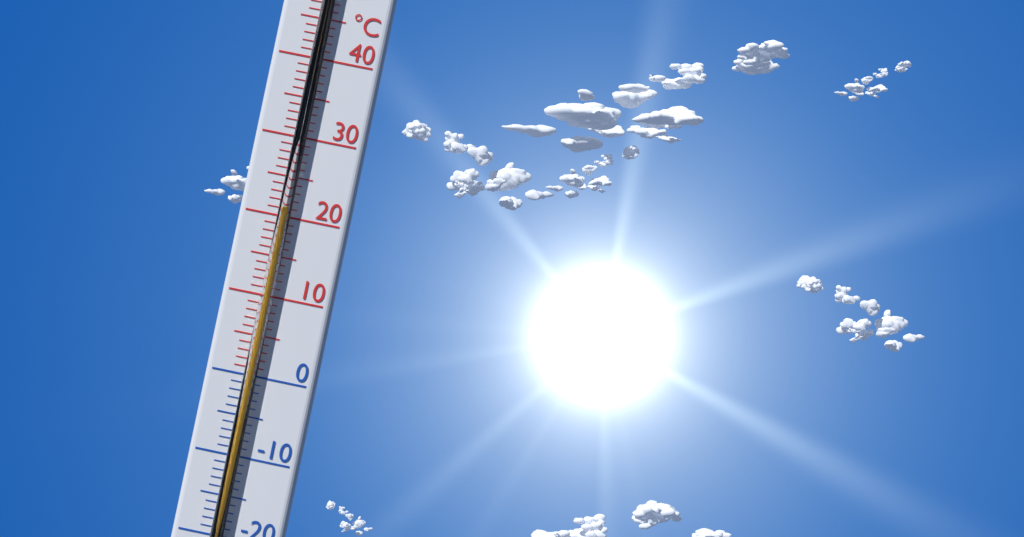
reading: 21 °C
